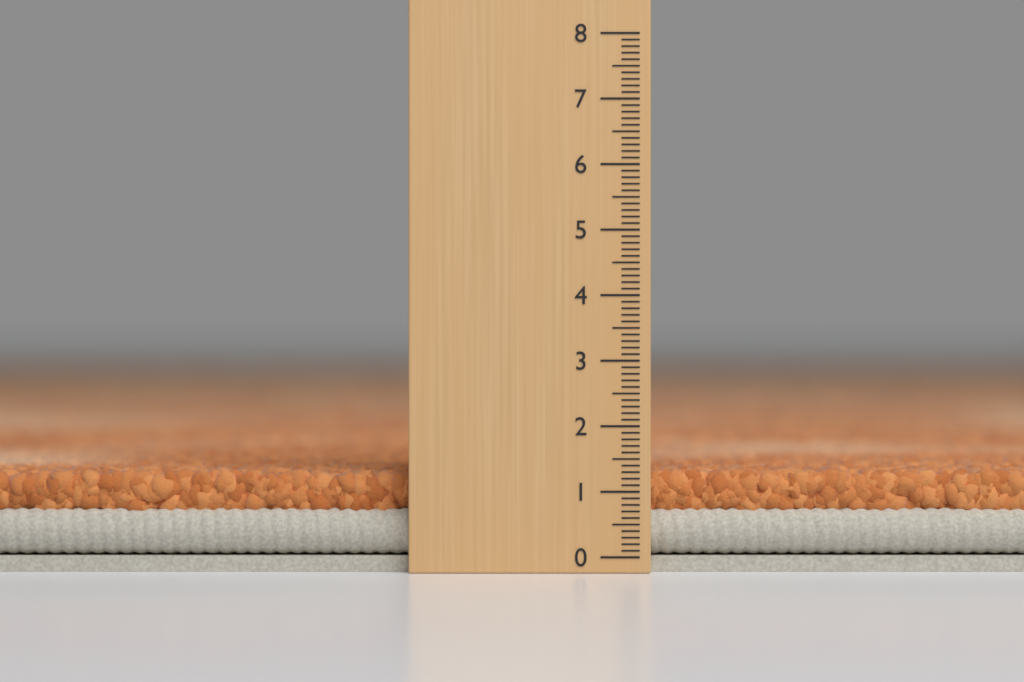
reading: 1.3 (no unit)
